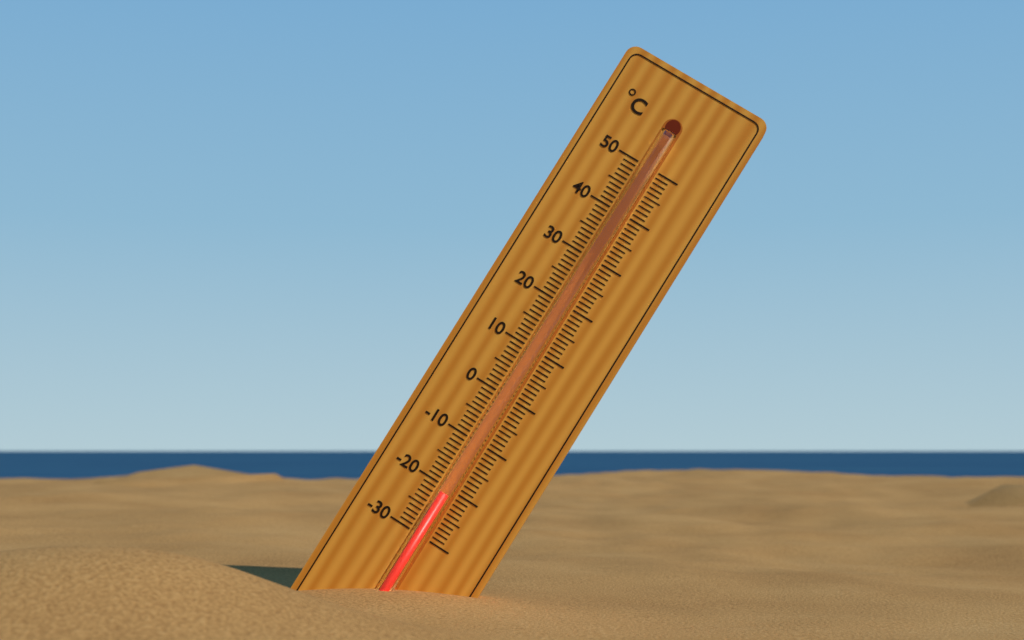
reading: -21 °C
